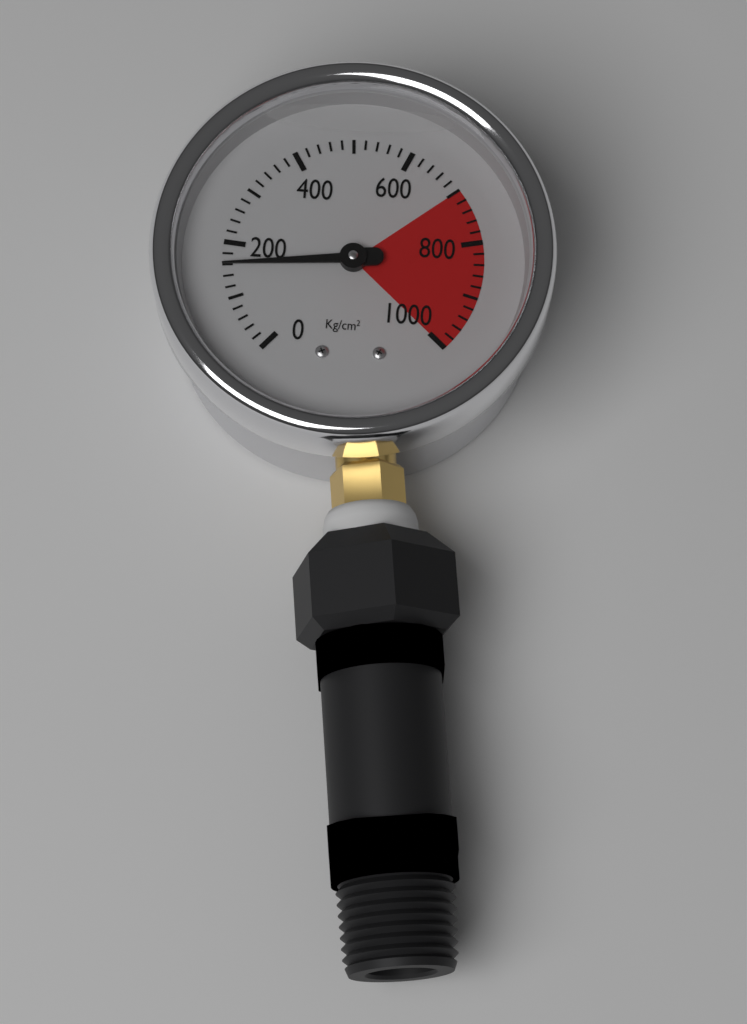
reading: 160 kg/cm²
